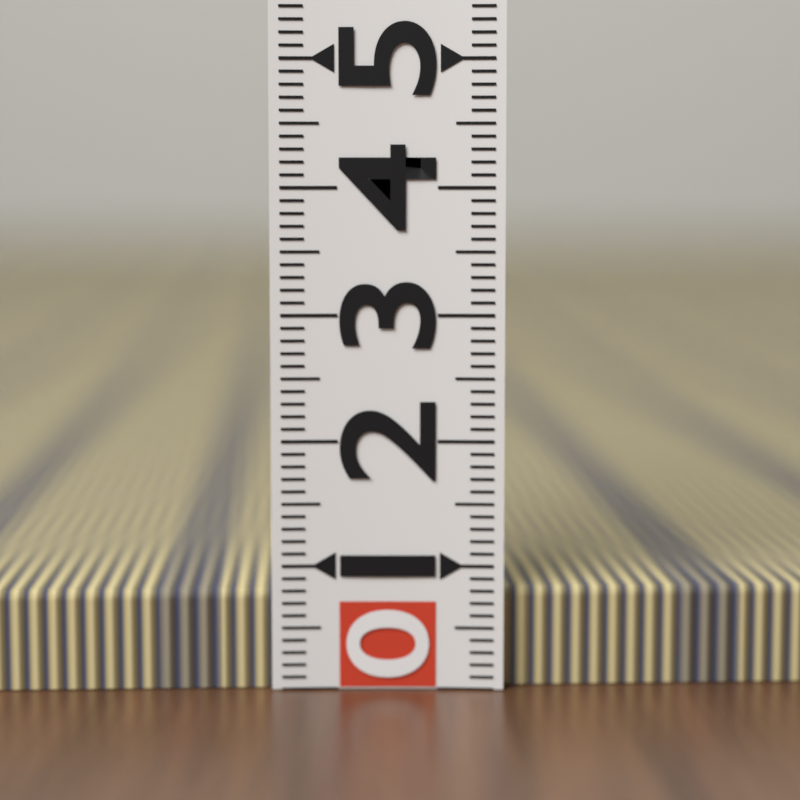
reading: 0.8 (no unit)
